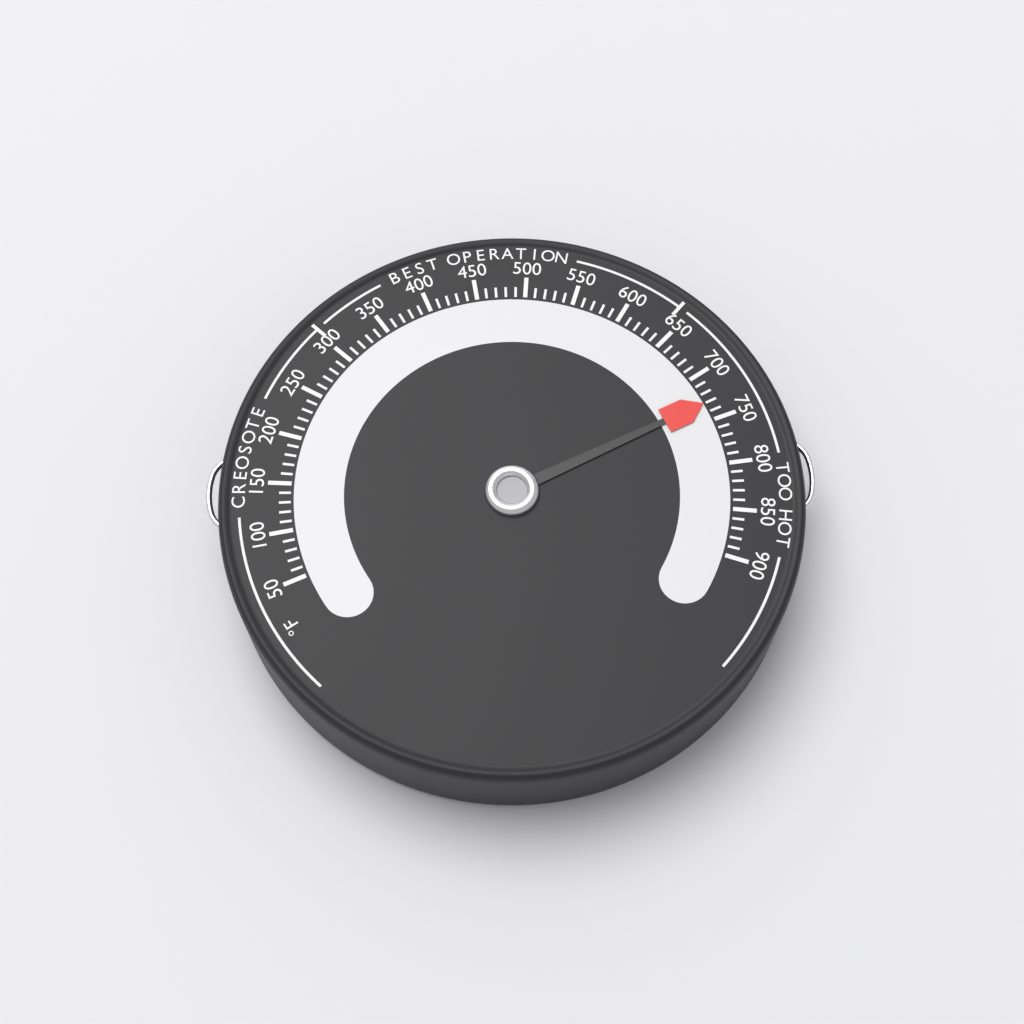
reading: 730 °F
